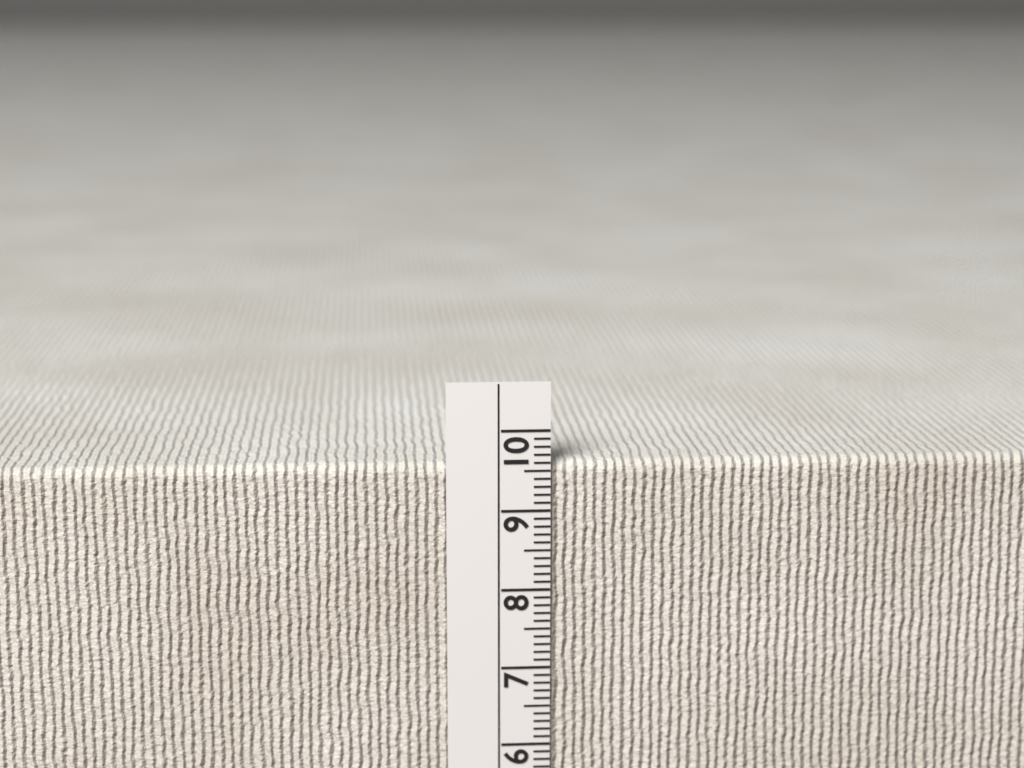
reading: 9.6 cm
